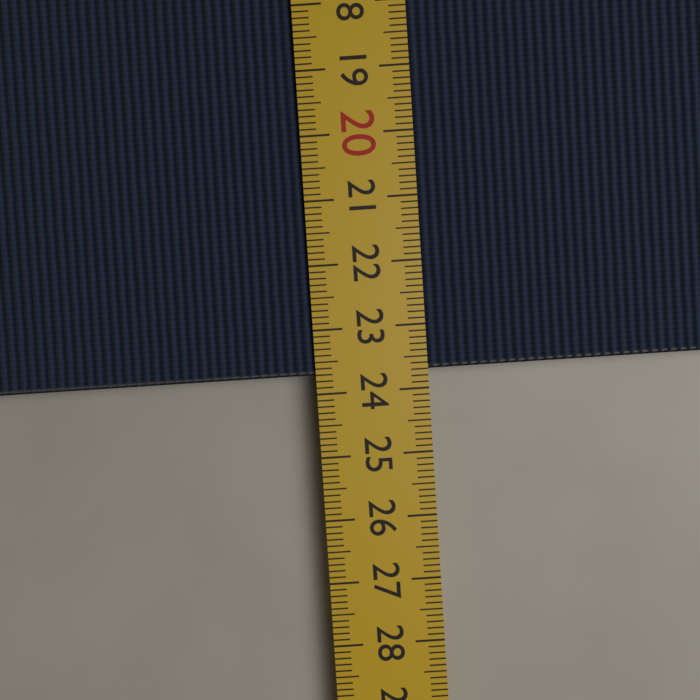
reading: 23.7 cm
